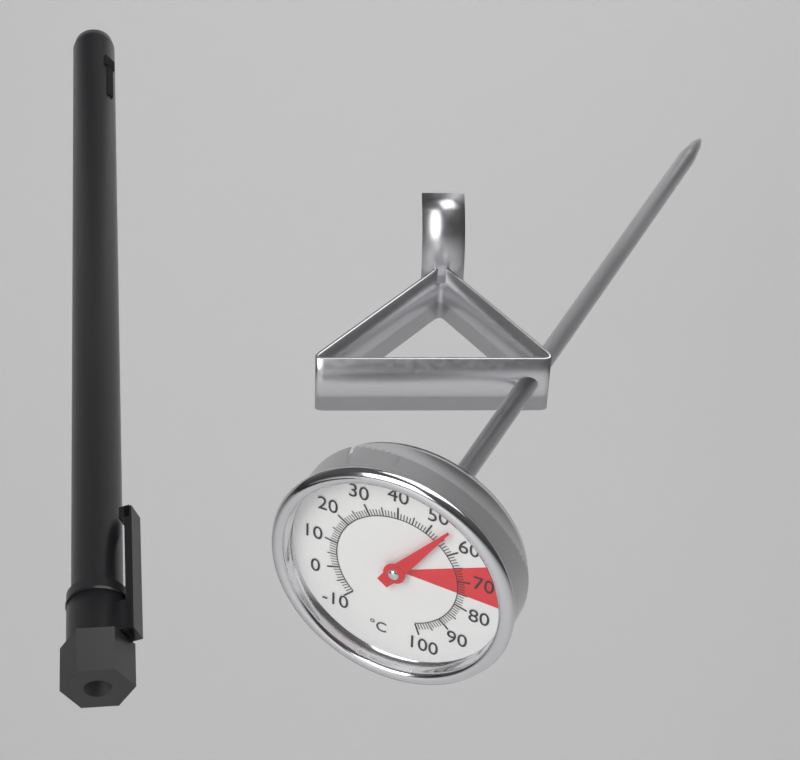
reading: 54 °C
